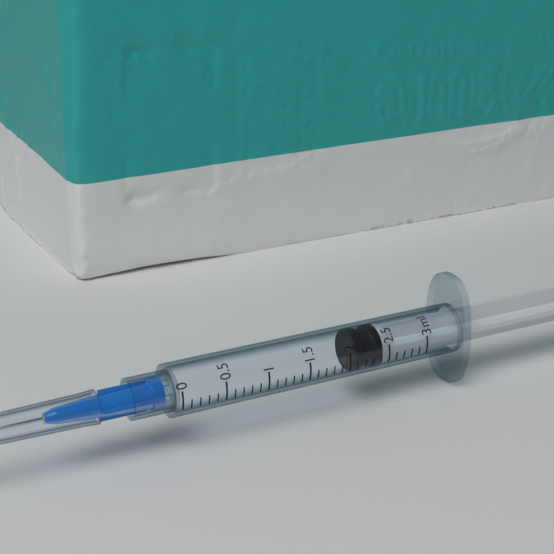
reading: 2.1 ml
